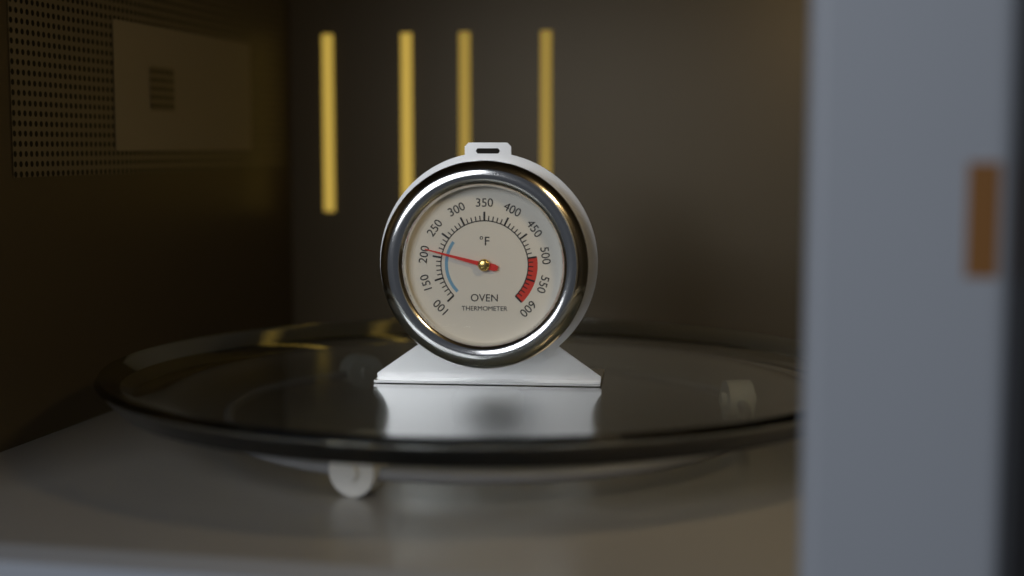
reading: 210 °F
